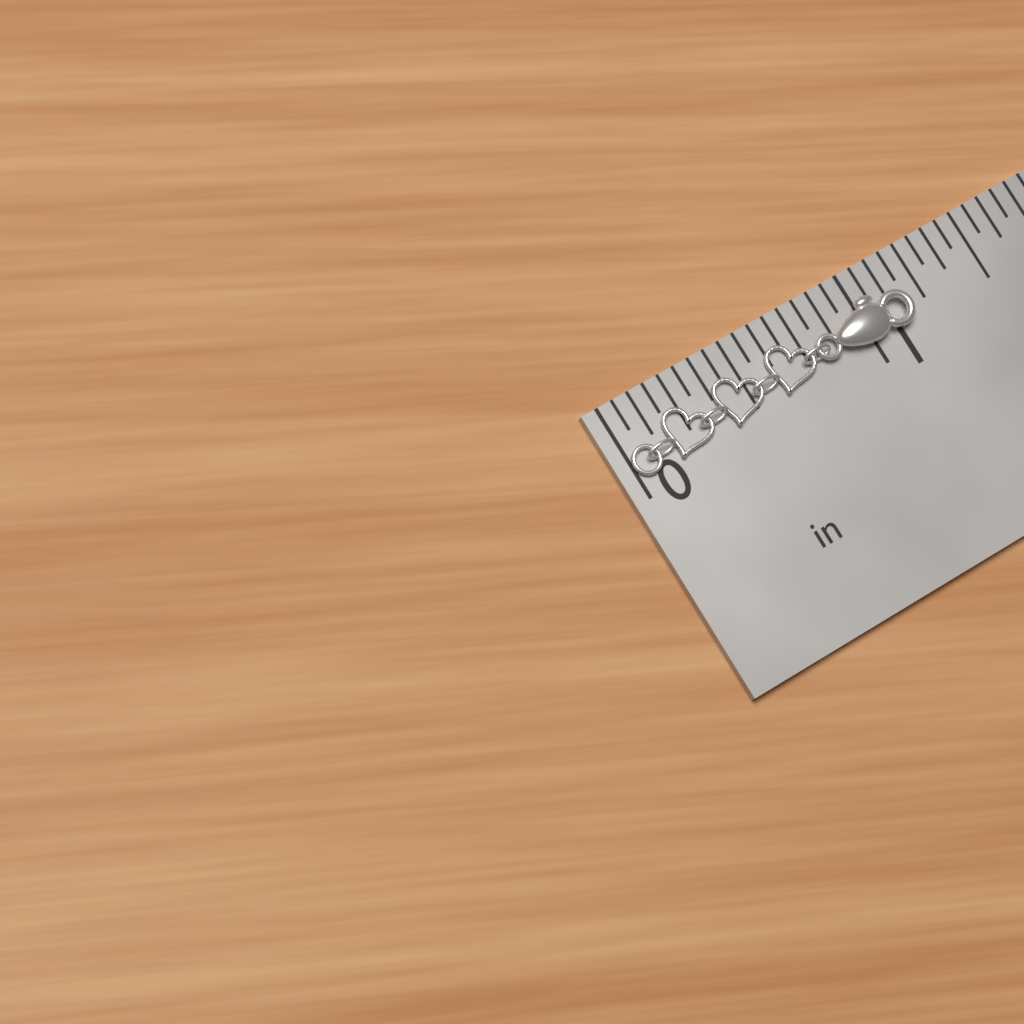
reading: 1.1875 in
